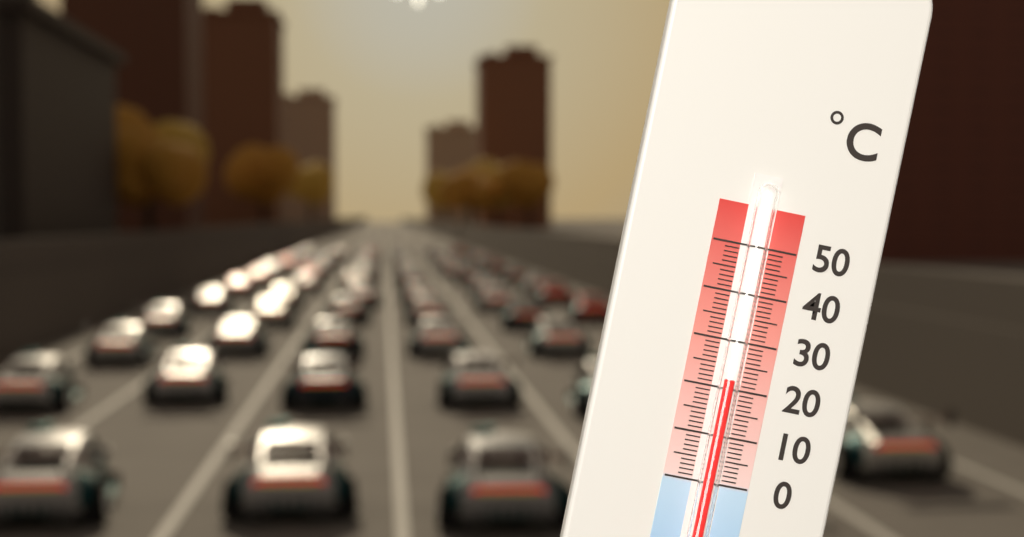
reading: 22 °C
